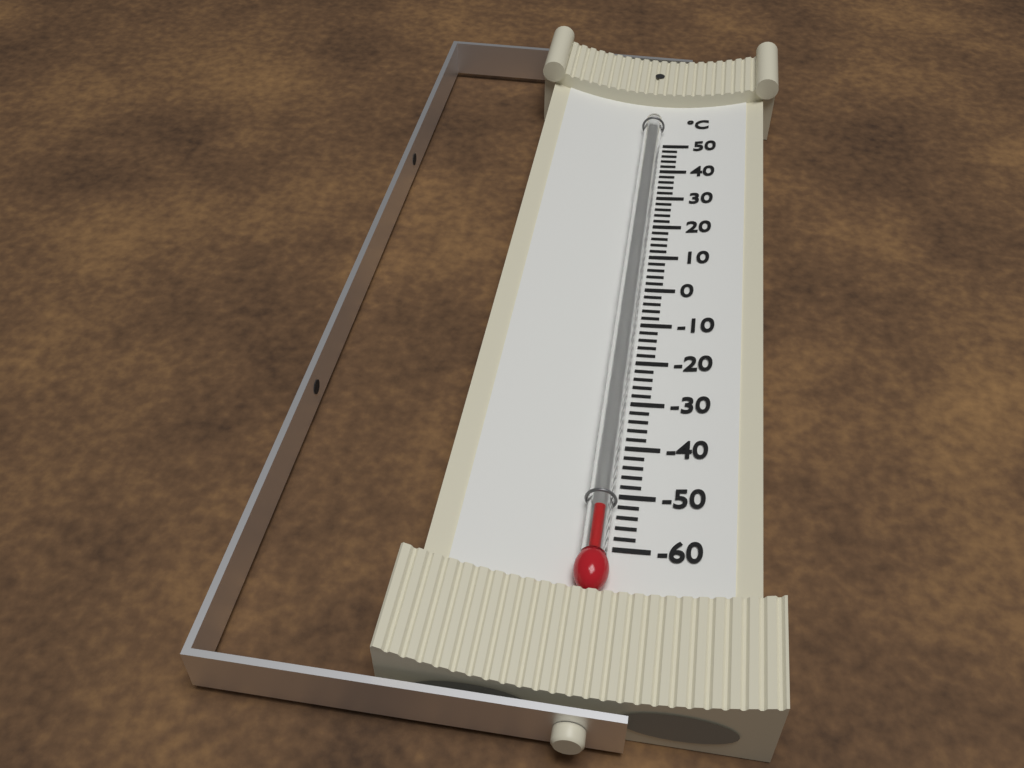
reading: -54 °C
